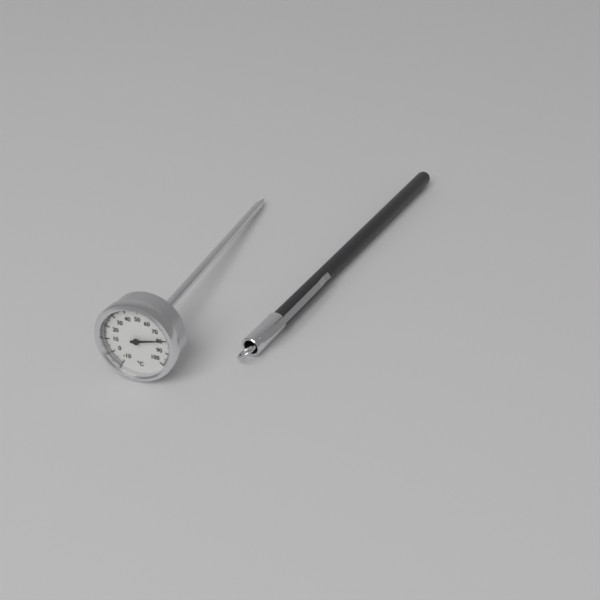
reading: 79 °C
